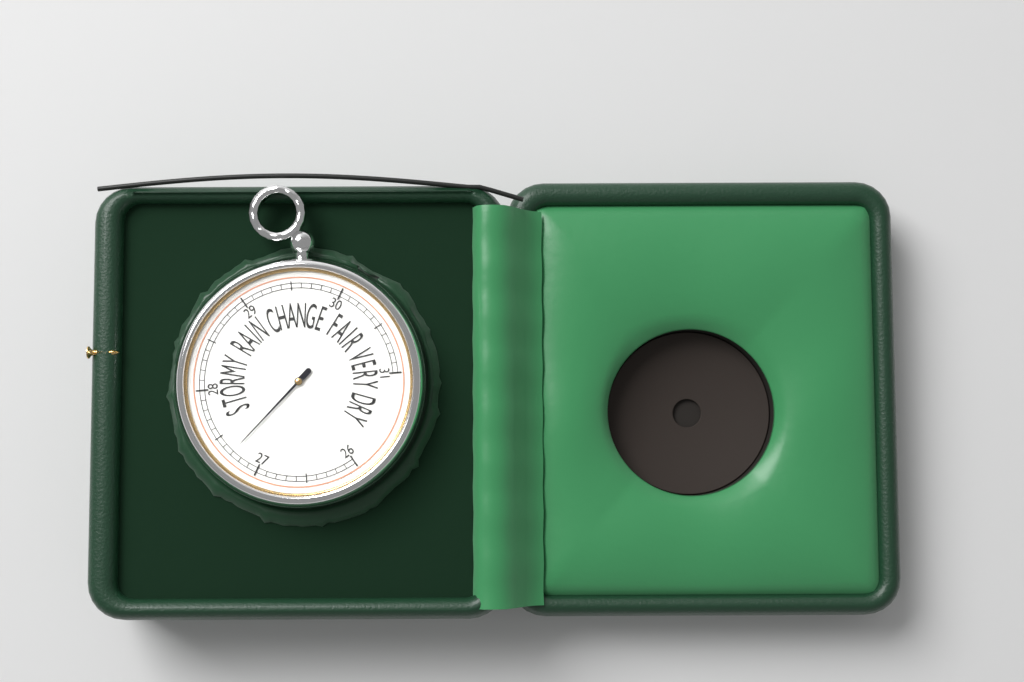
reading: 27.3 inHg
